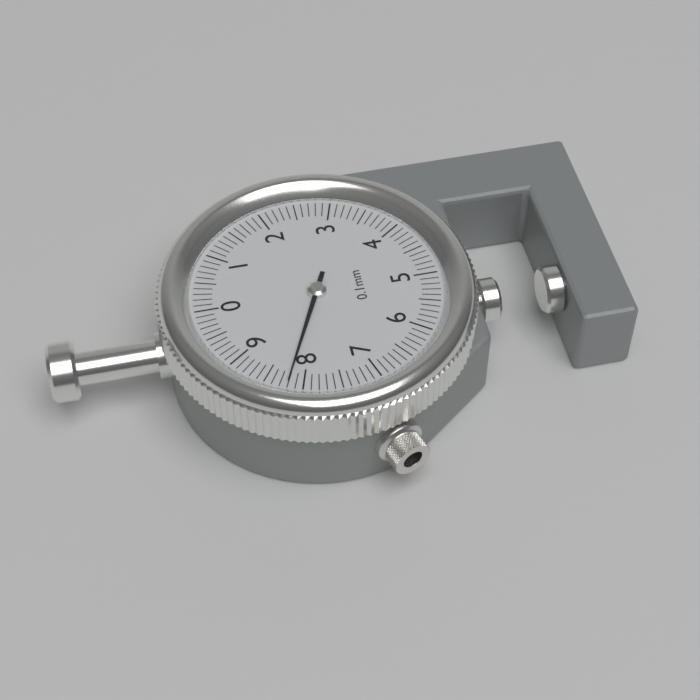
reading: 8.2 mm
